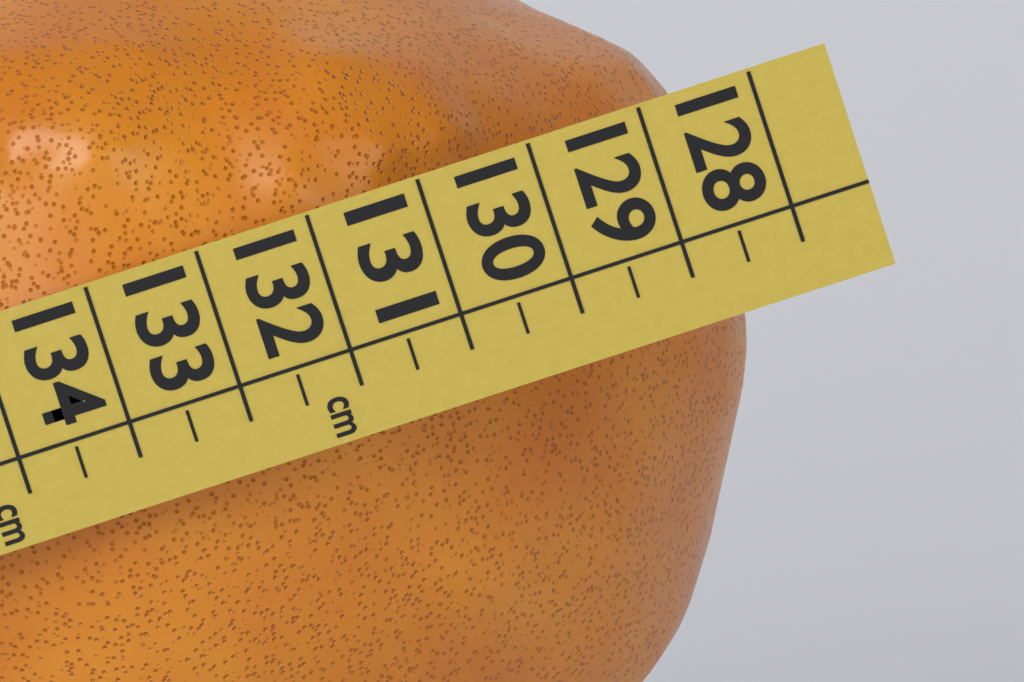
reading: 128.5 cm
